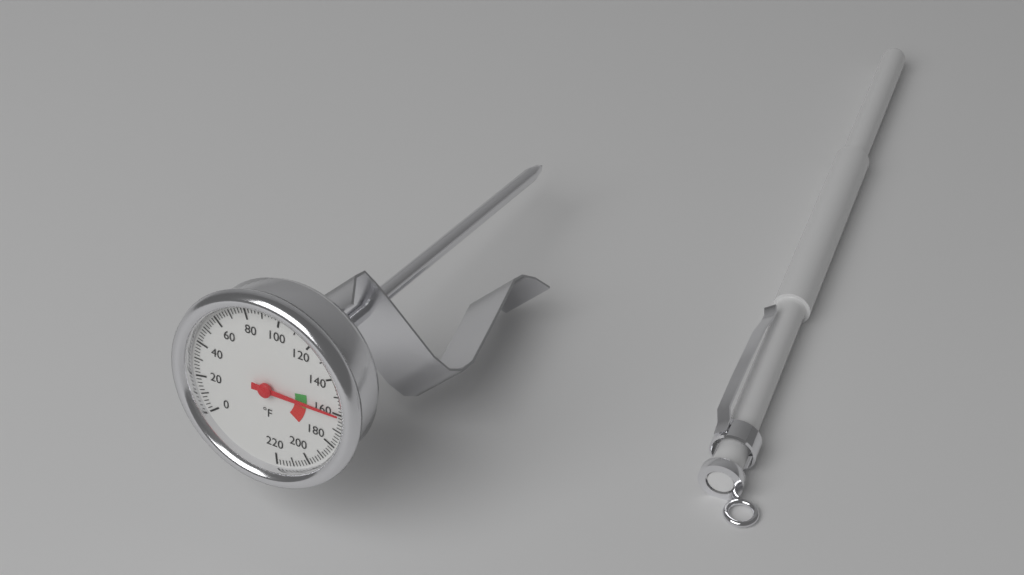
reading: 160 °F
